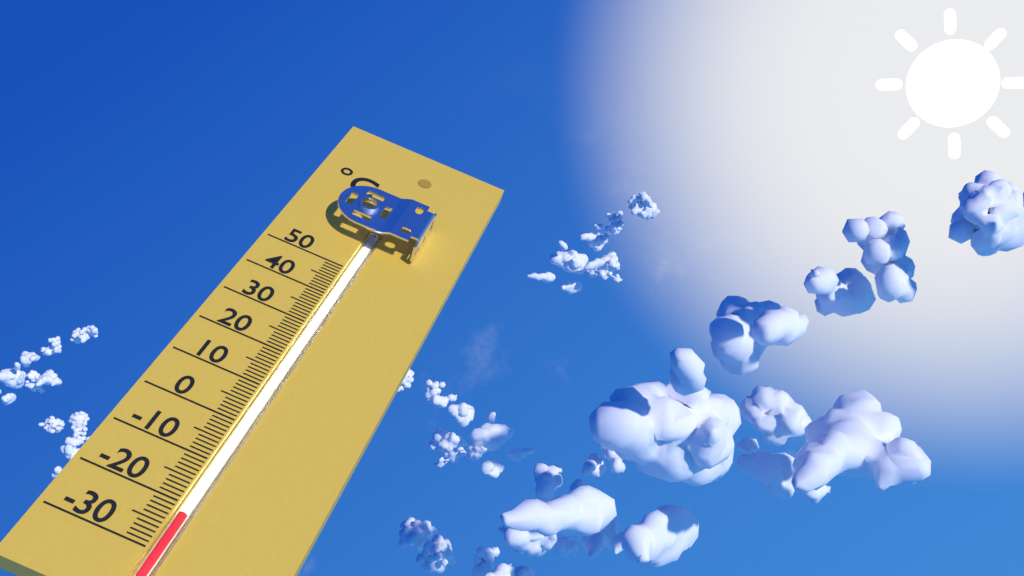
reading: -22 °C
